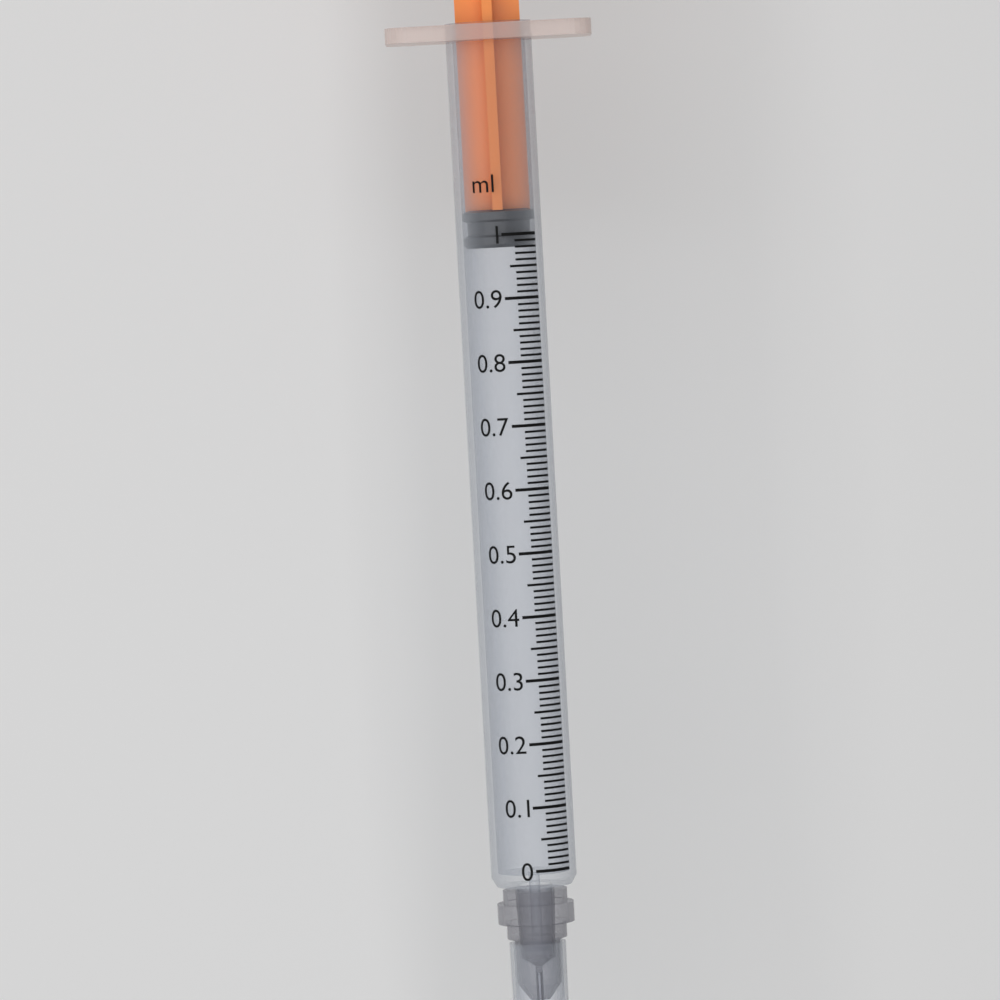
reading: 0.98 ml
